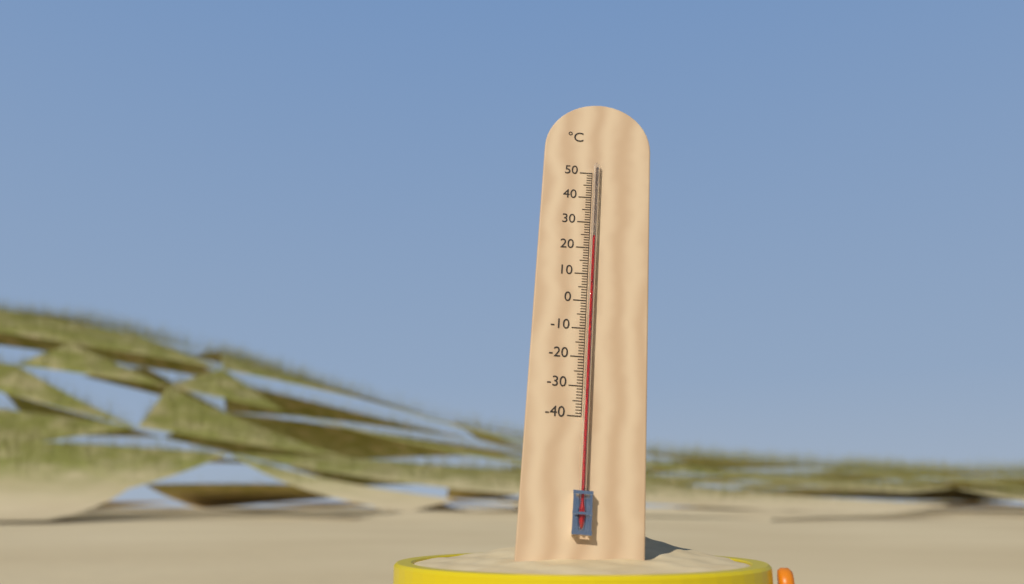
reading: 24 °C
